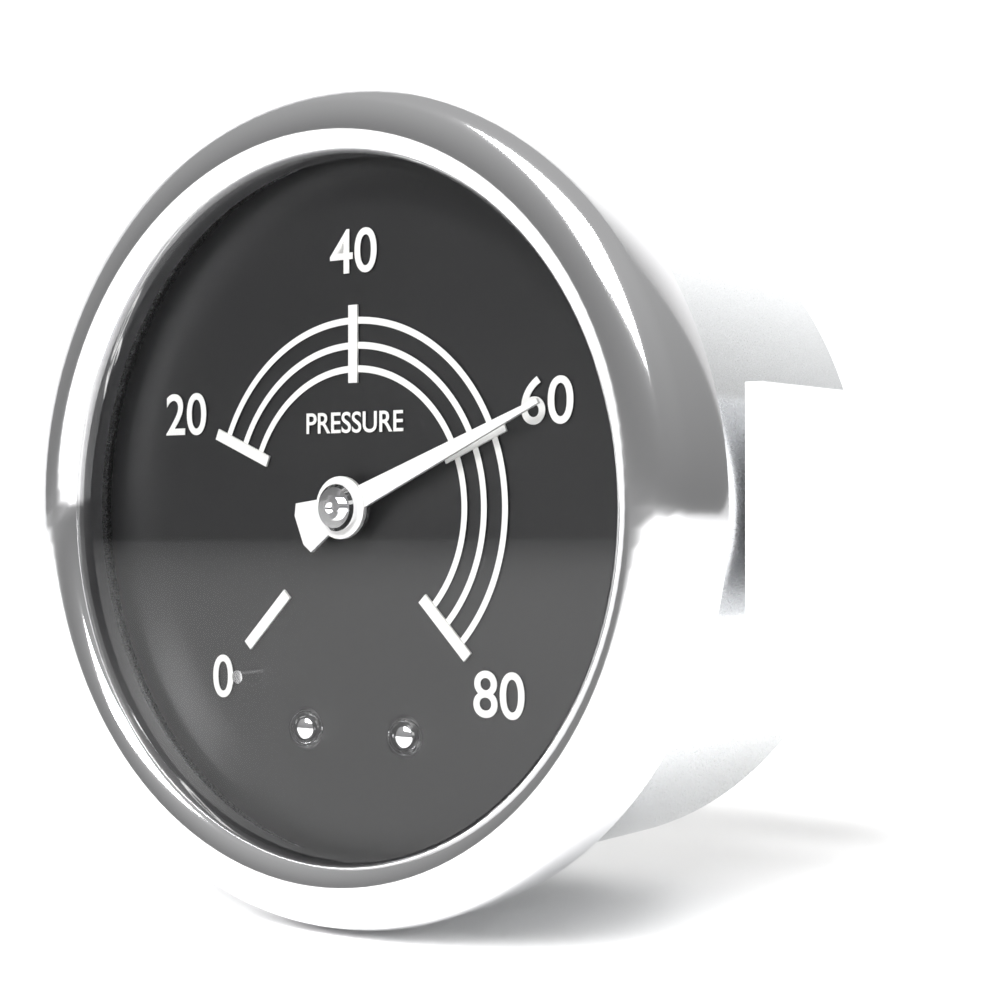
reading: 60 (no unit)
